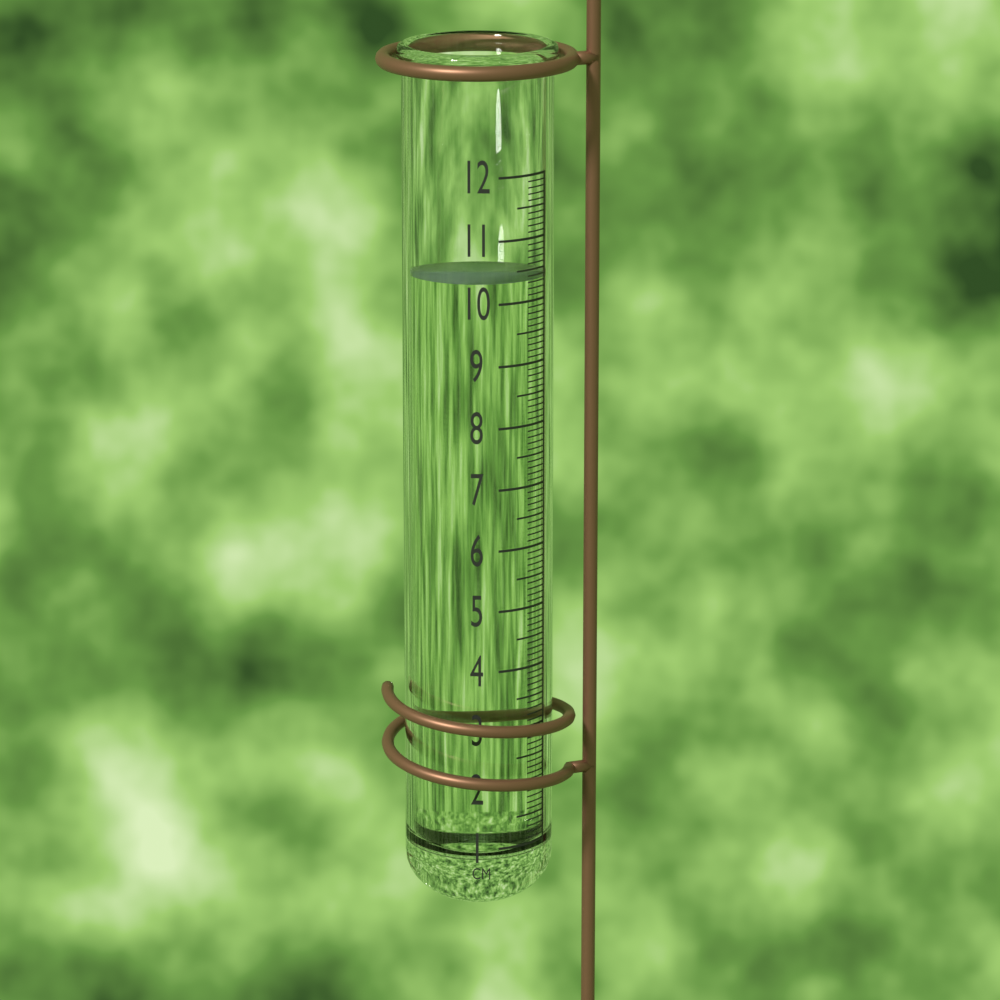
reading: 10.4 cm
